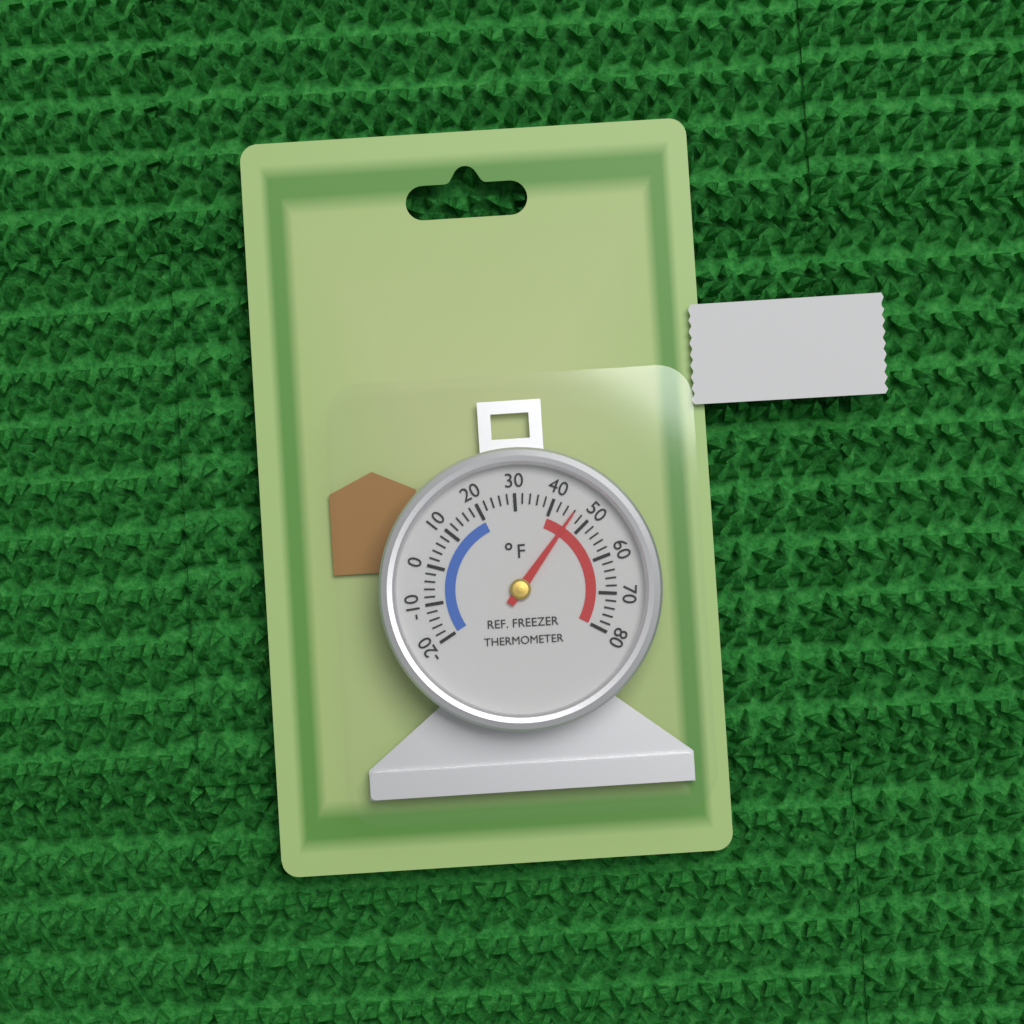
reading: 46 °F
